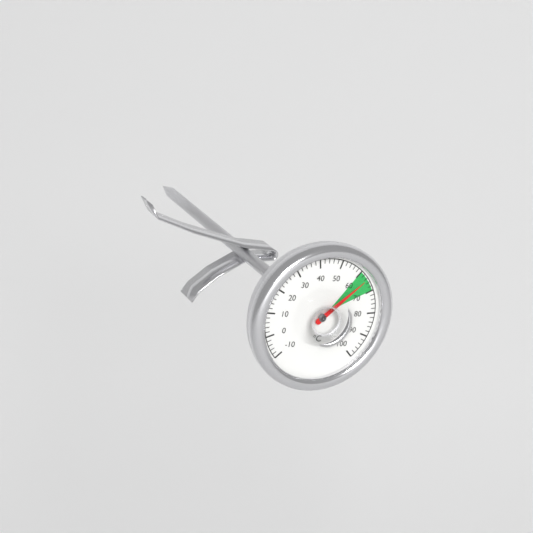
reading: 64 °C
